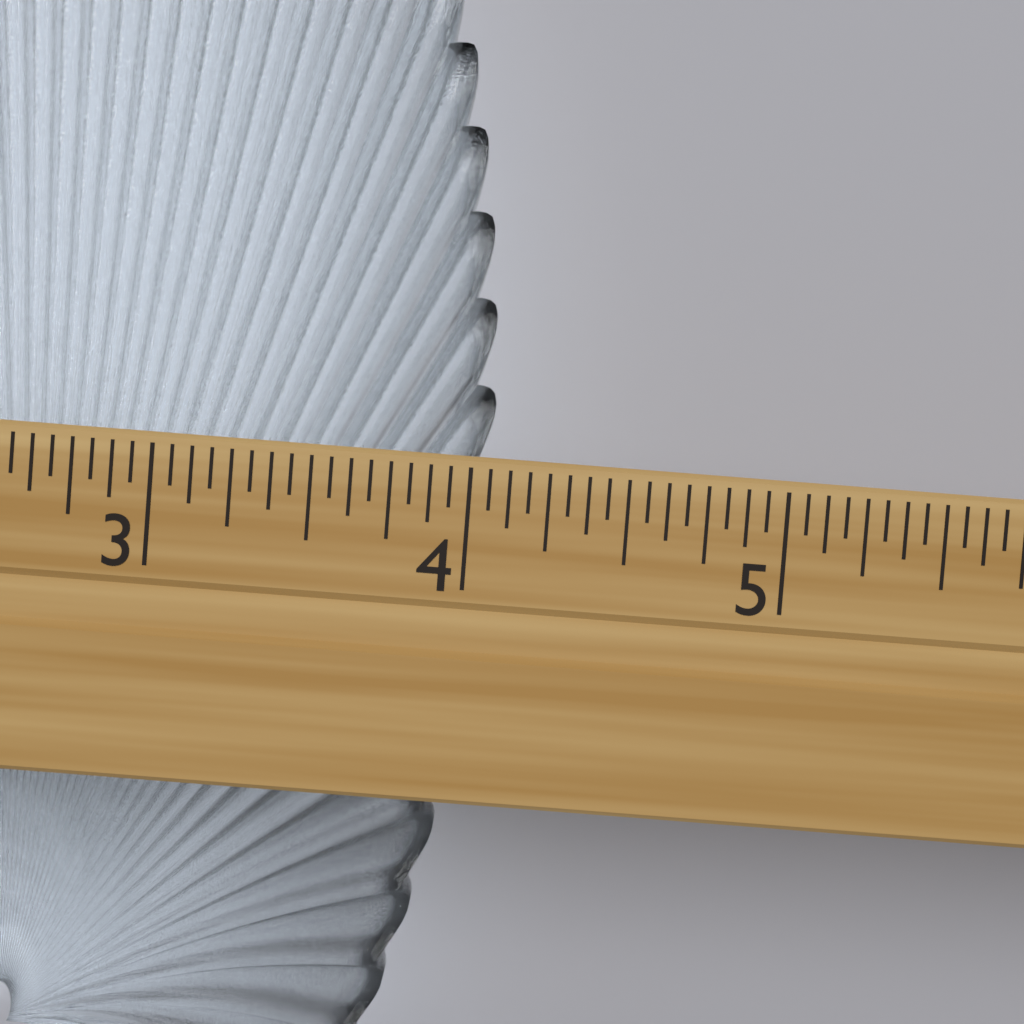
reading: 4.0625 in
